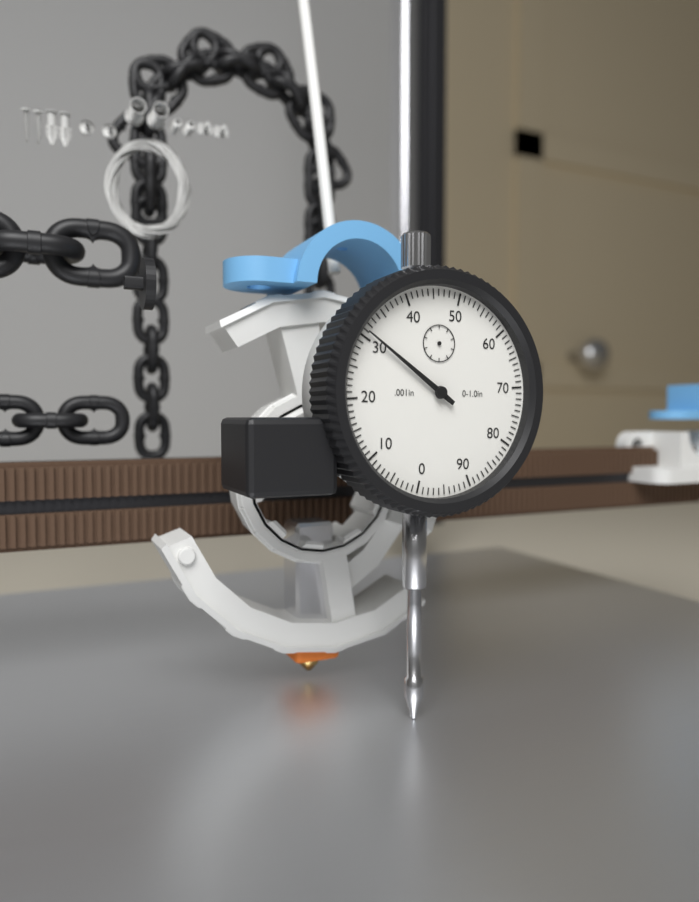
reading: 0.031 in
